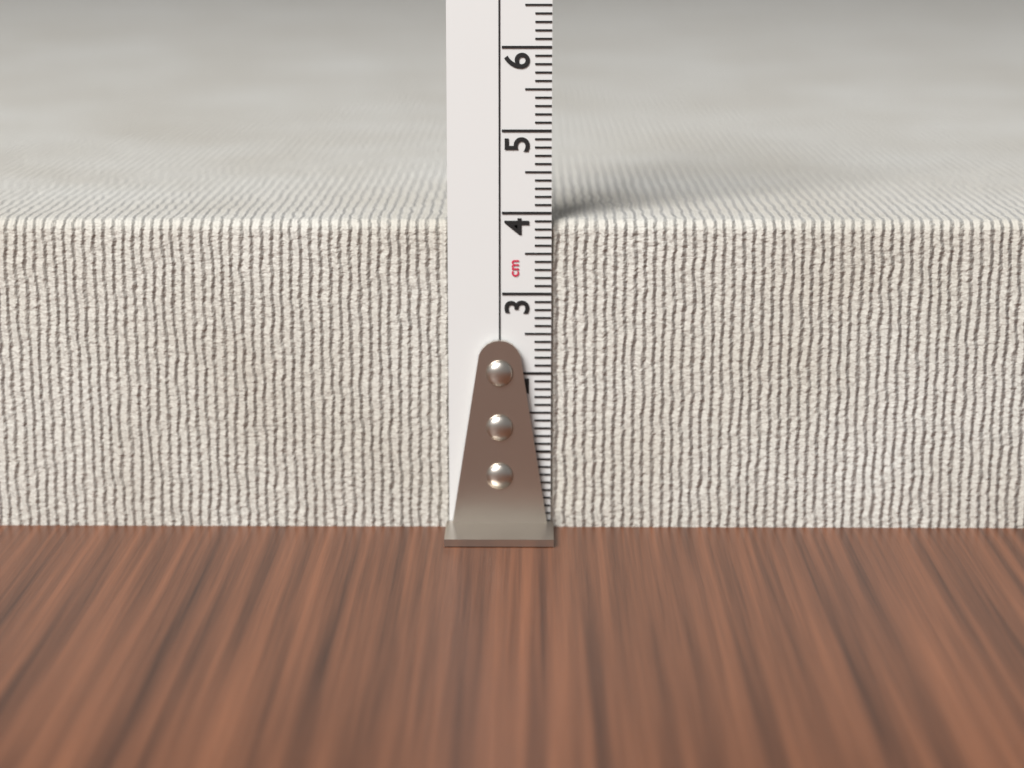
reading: 3.9 cm
